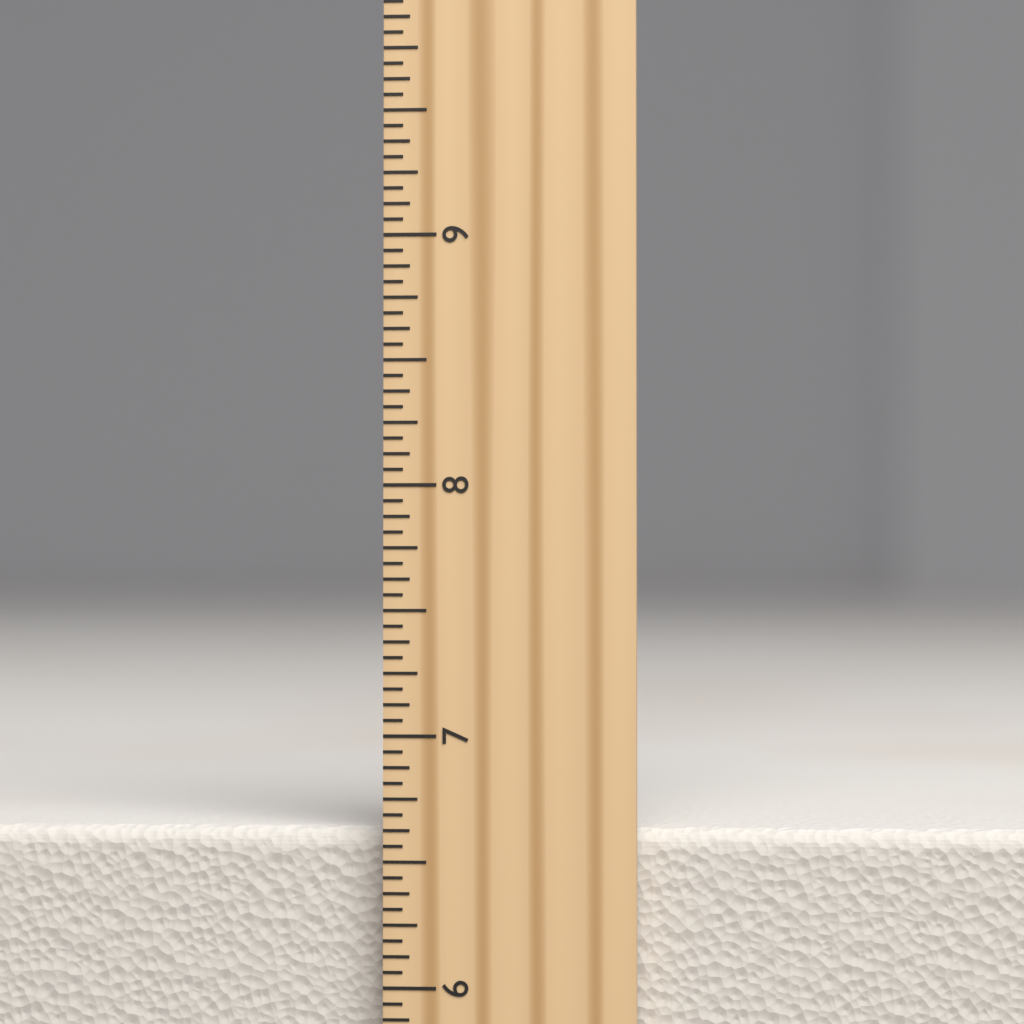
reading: 6.6250 inch
